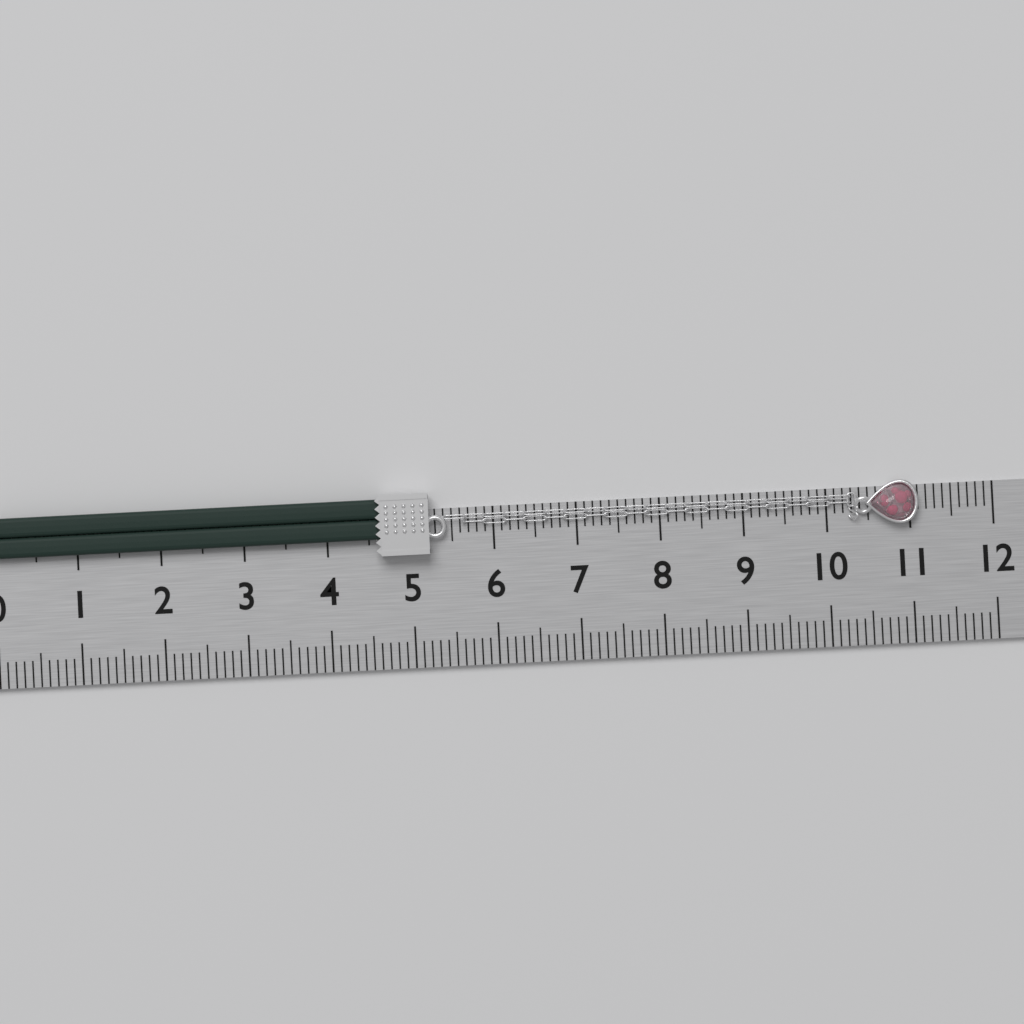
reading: 11.1 (no unit)
